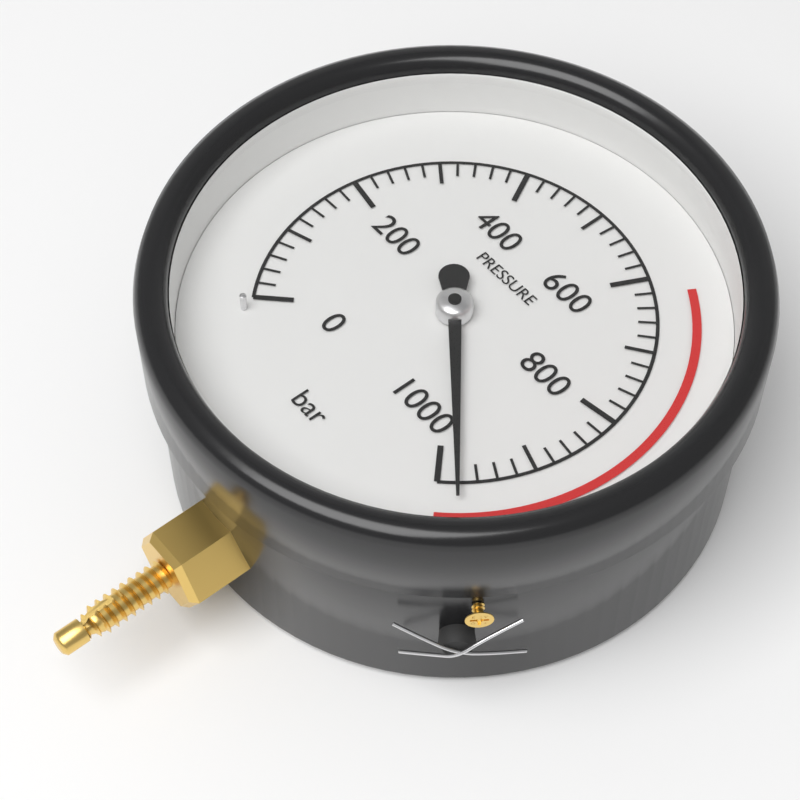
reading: 980 bar
